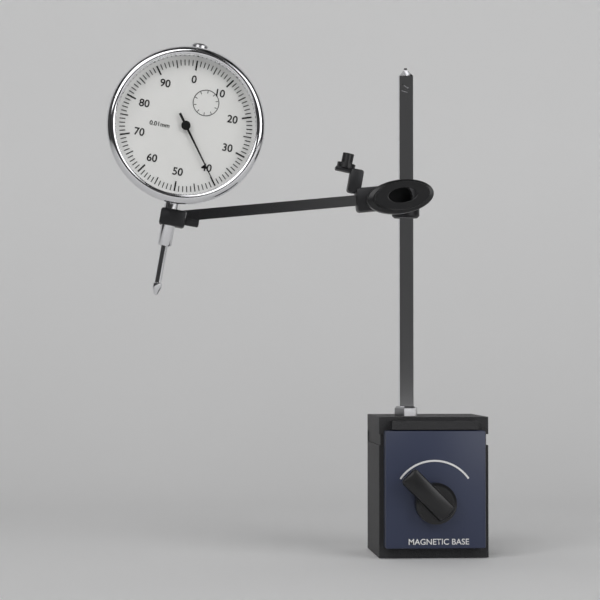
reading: 0.40 mm
